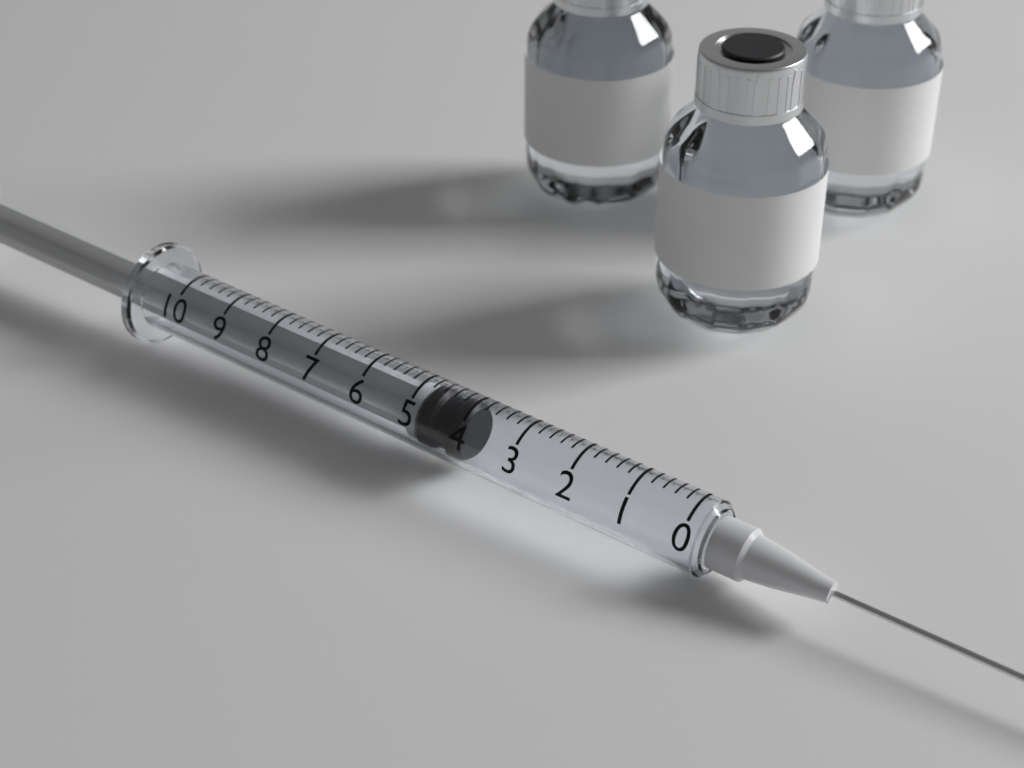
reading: 4.0 (no unit)
